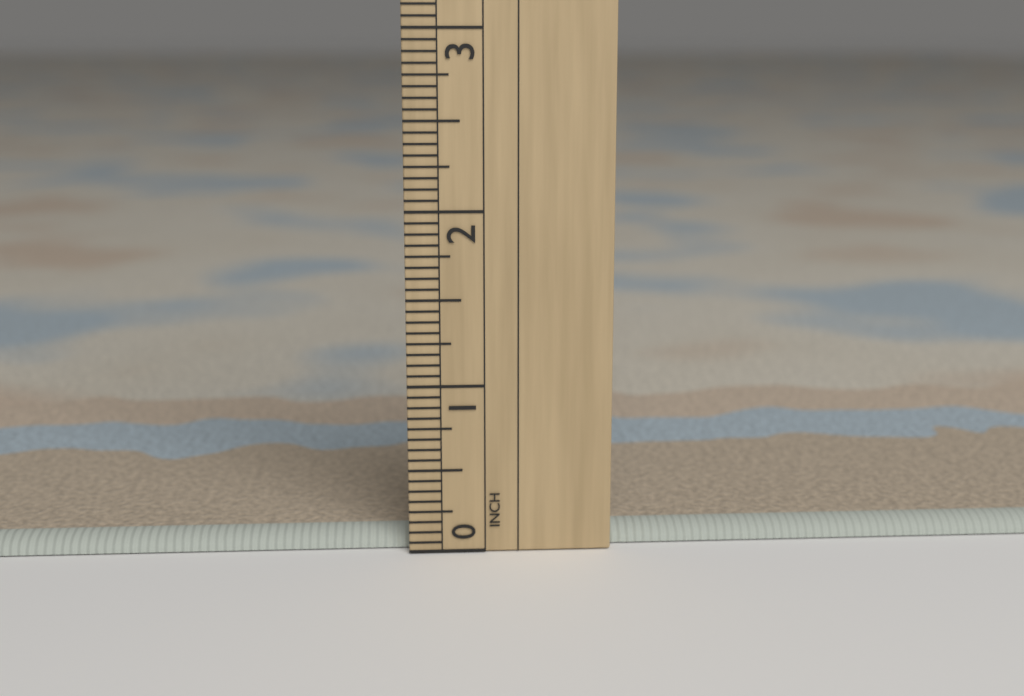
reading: 0.1250 in
